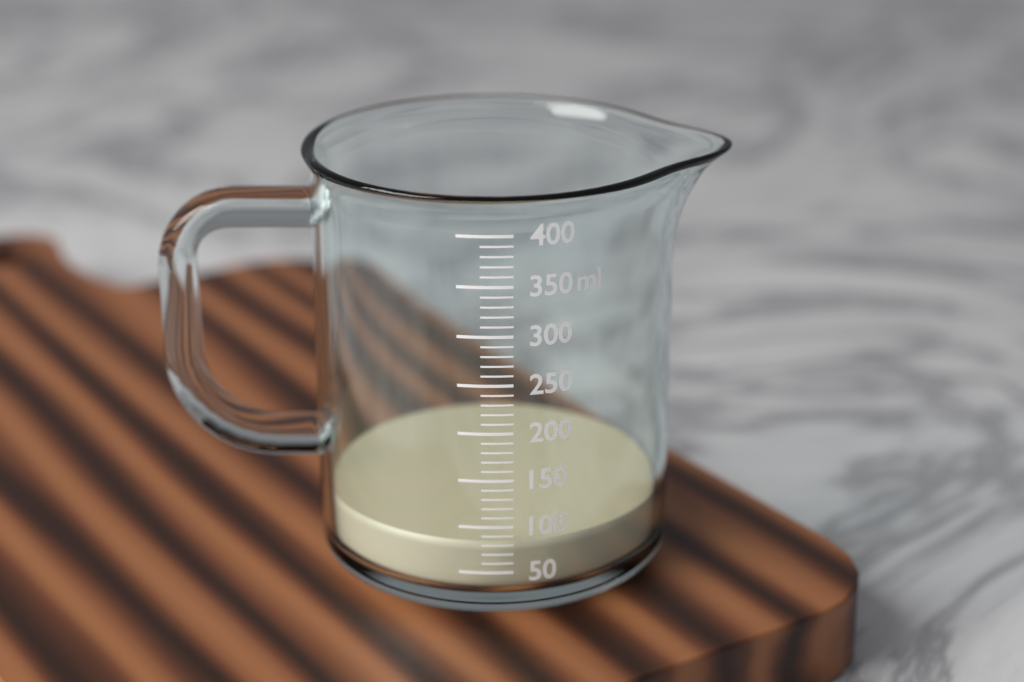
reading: 80 ml
